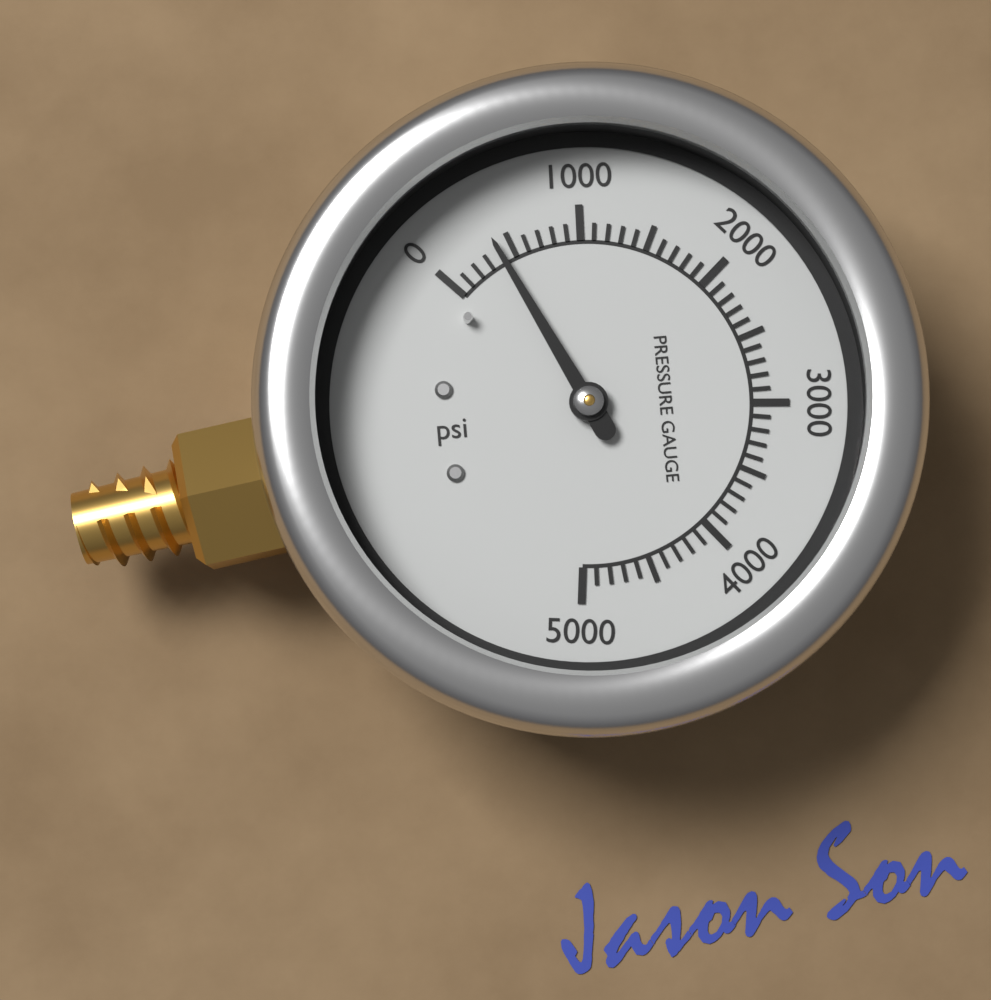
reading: 400 psi
